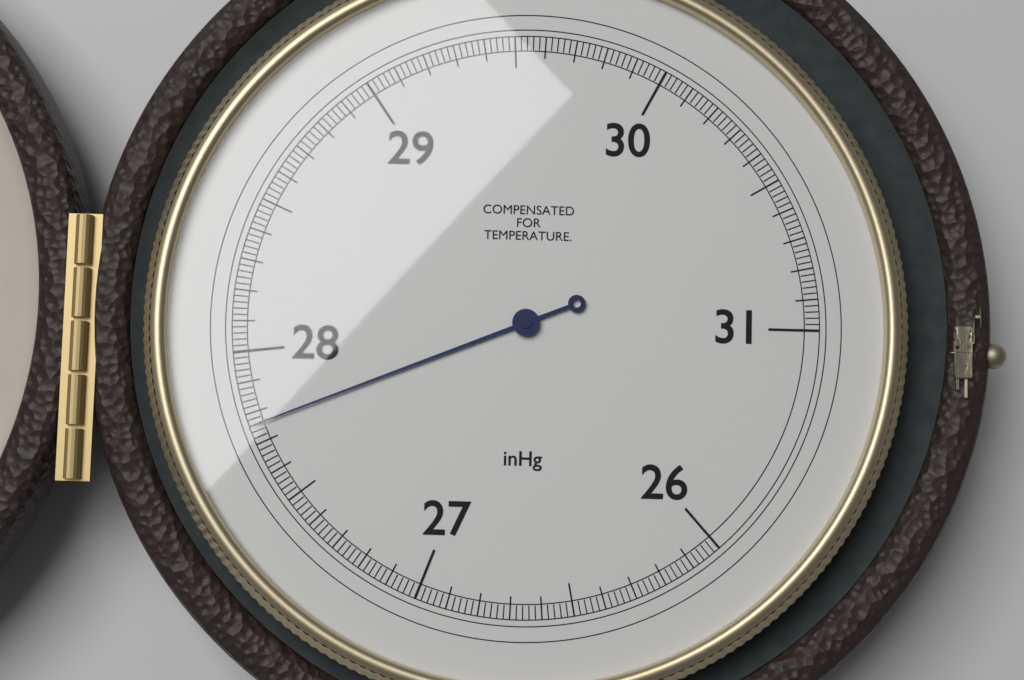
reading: 27.76 inHg
